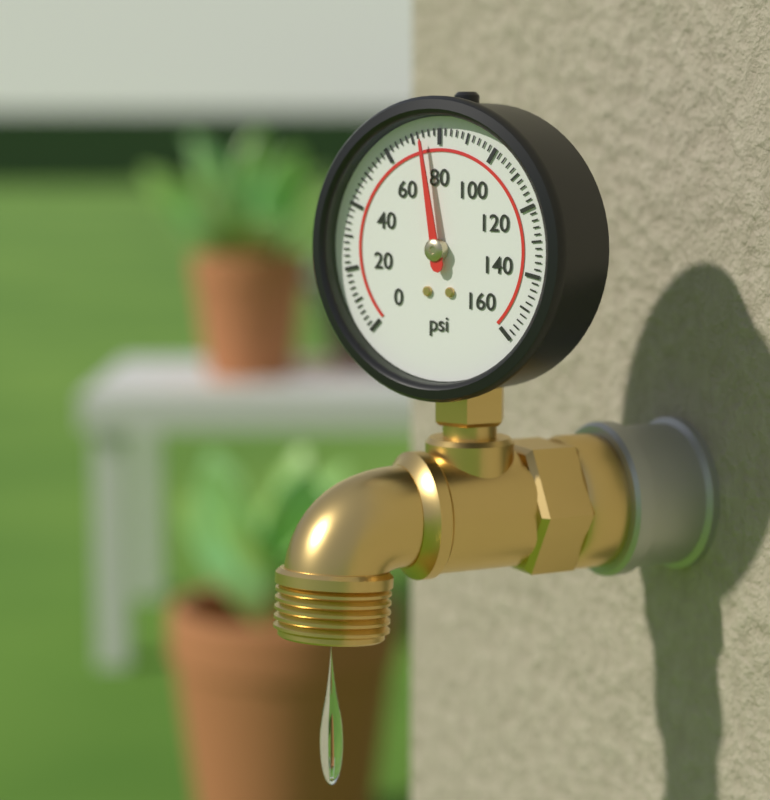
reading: 74 psi
